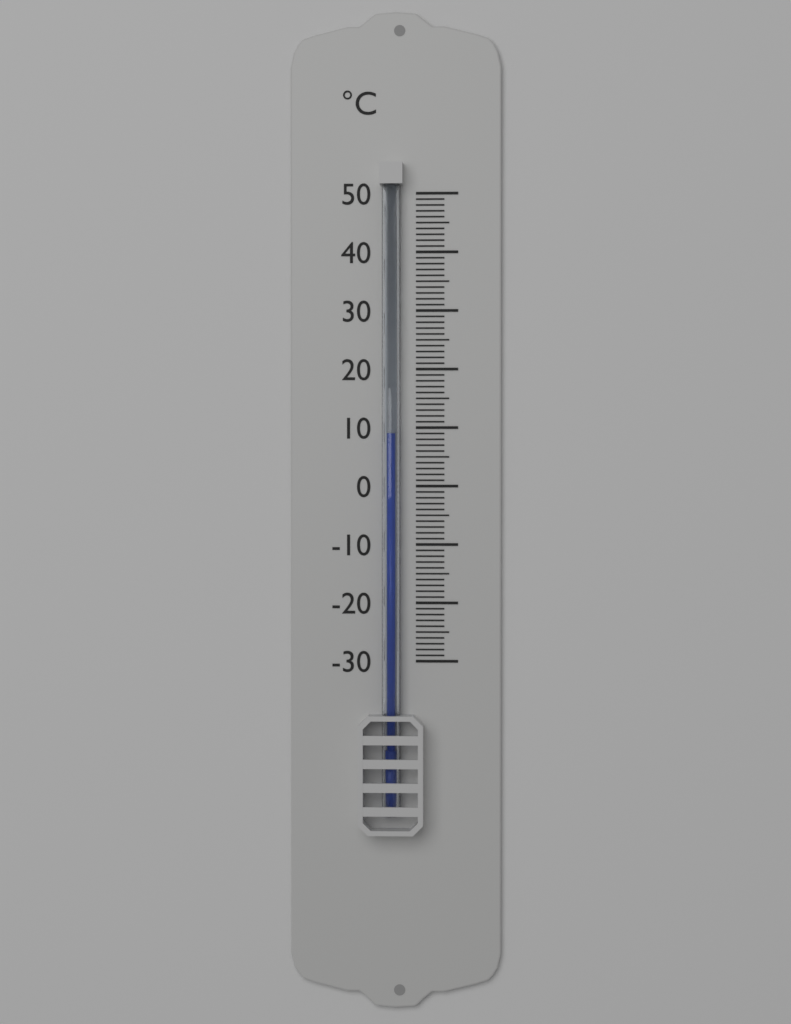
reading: 9 °C
